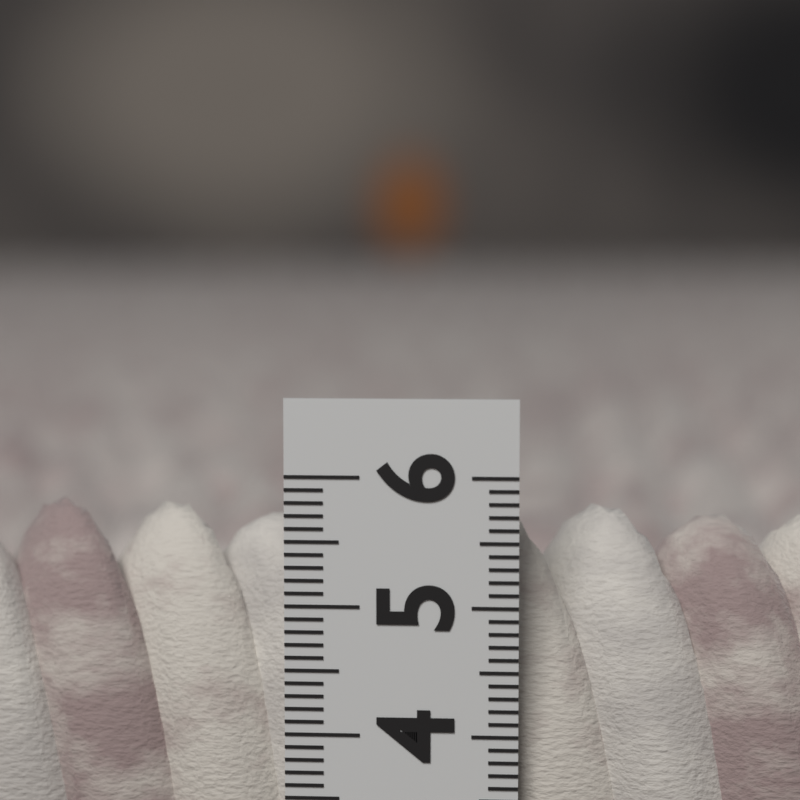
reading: 5.7 (no unit)
